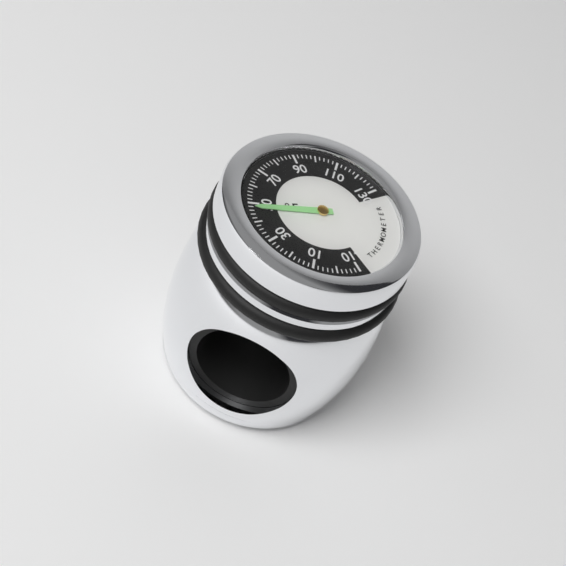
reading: 48 °F
